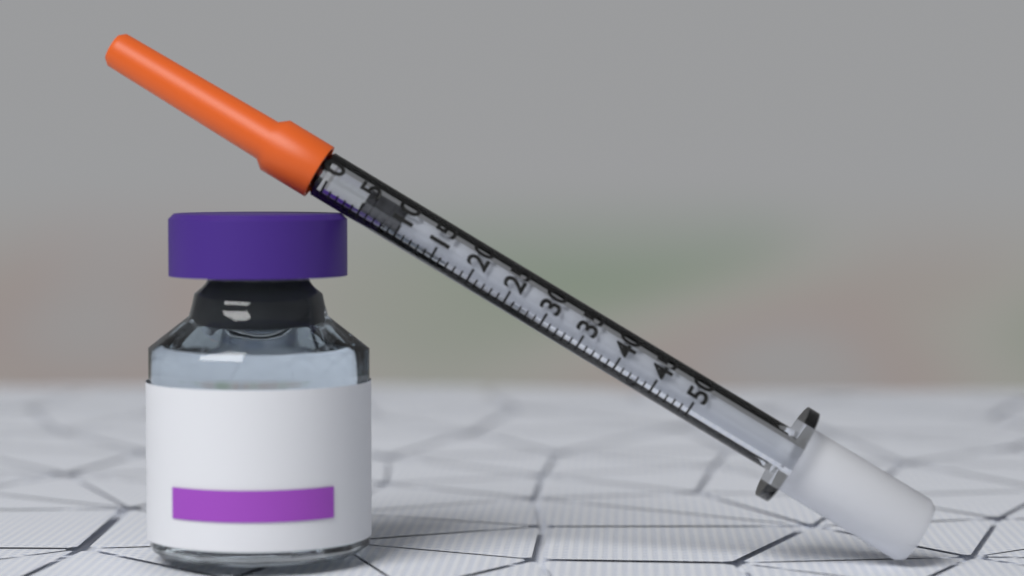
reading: 5 (no unit)
